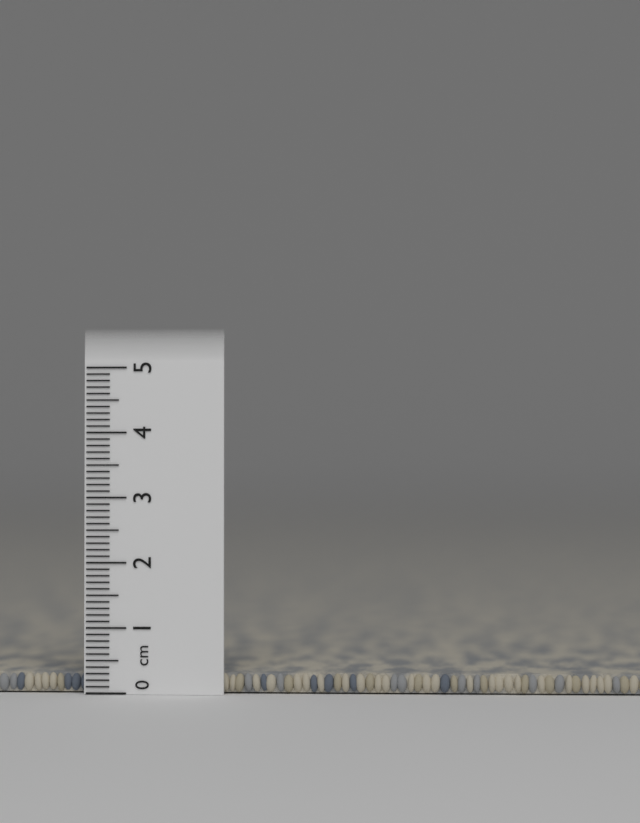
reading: 0.3 cm
